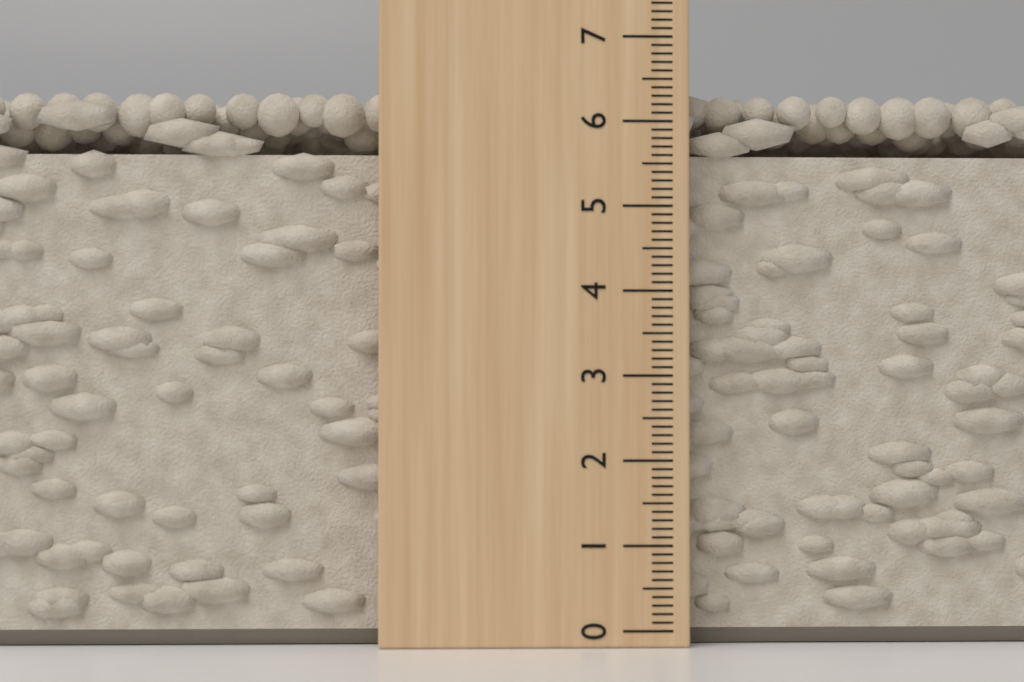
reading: 6.4 cm
